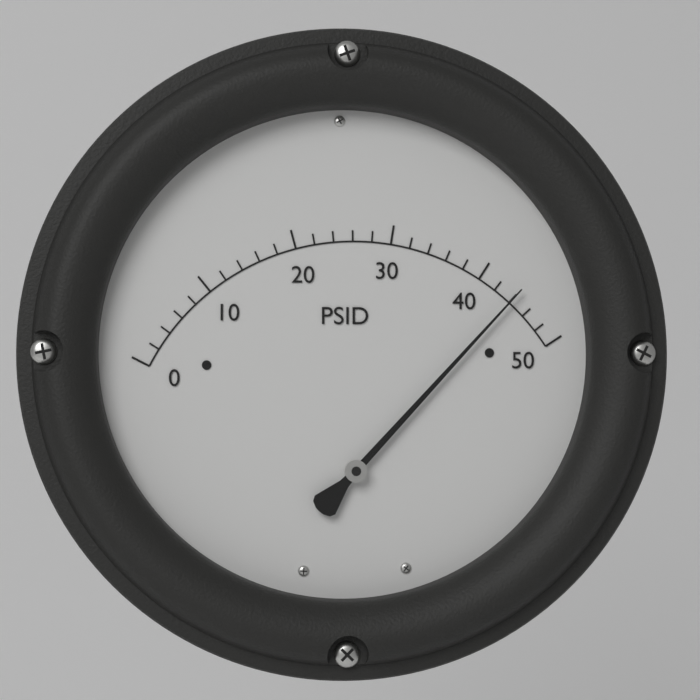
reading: 44 PSID
